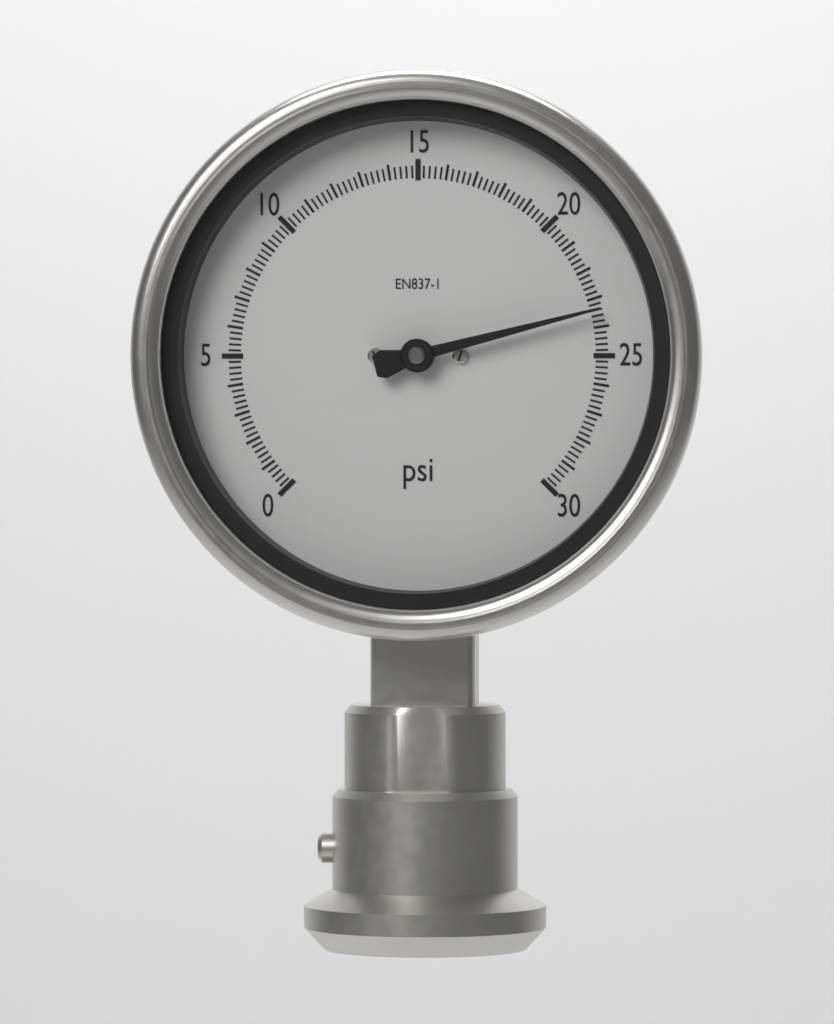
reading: 23.4 psi
